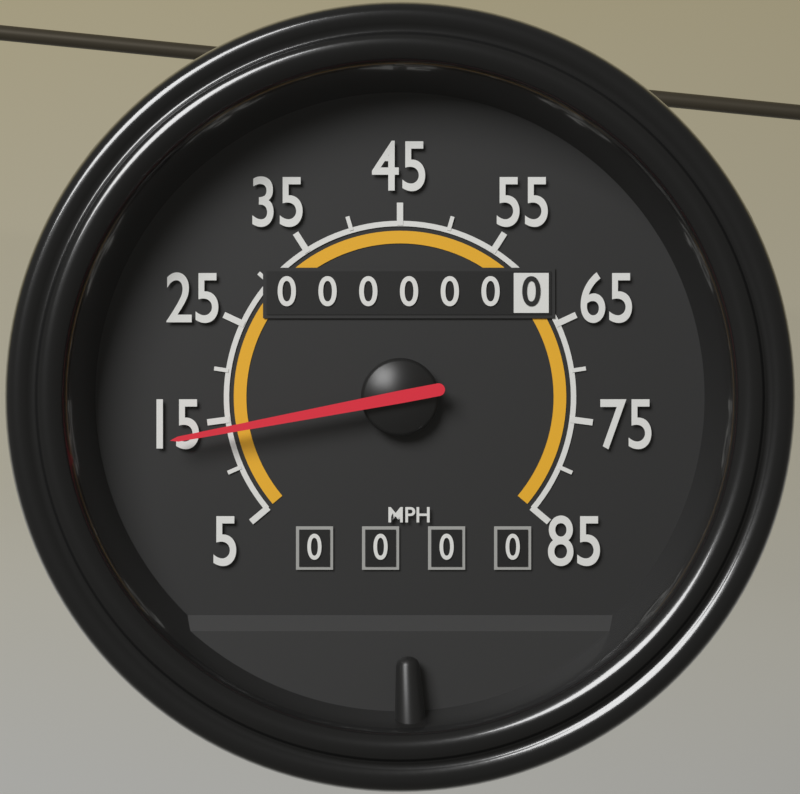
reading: 14 MPH
